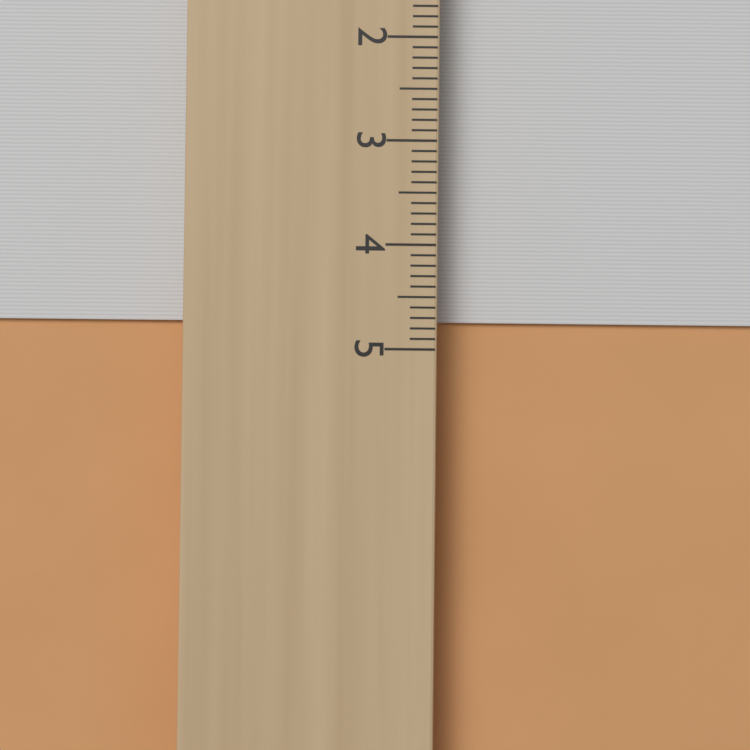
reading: 4.7 cm
